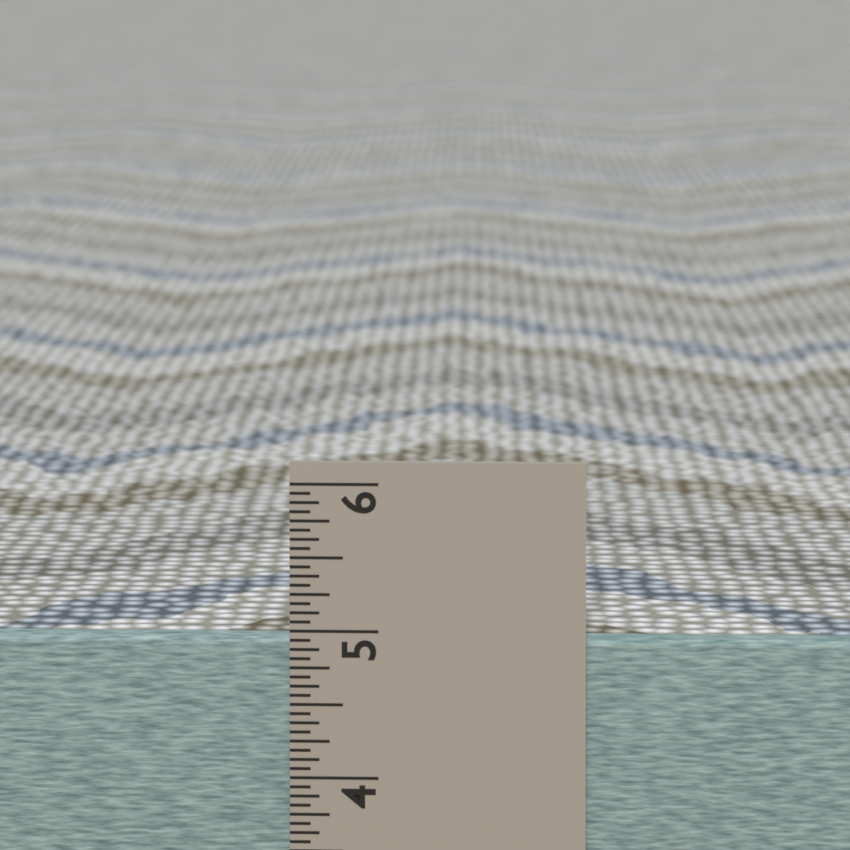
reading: 4.9375 in
